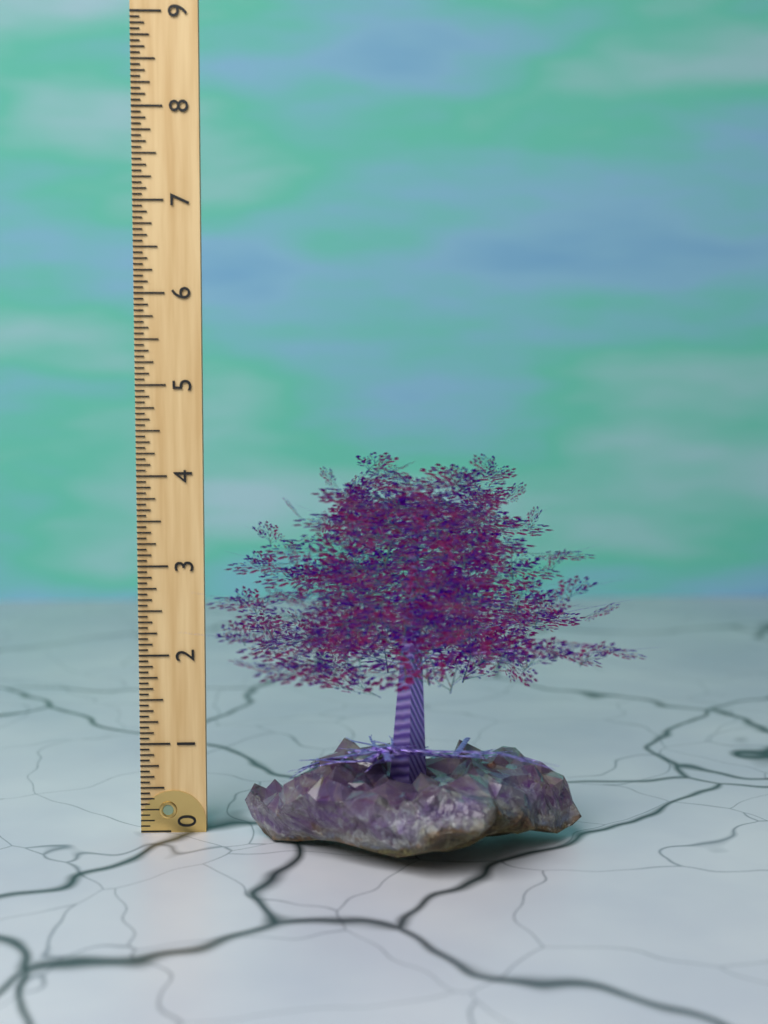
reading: 4.3125 (no unit)
